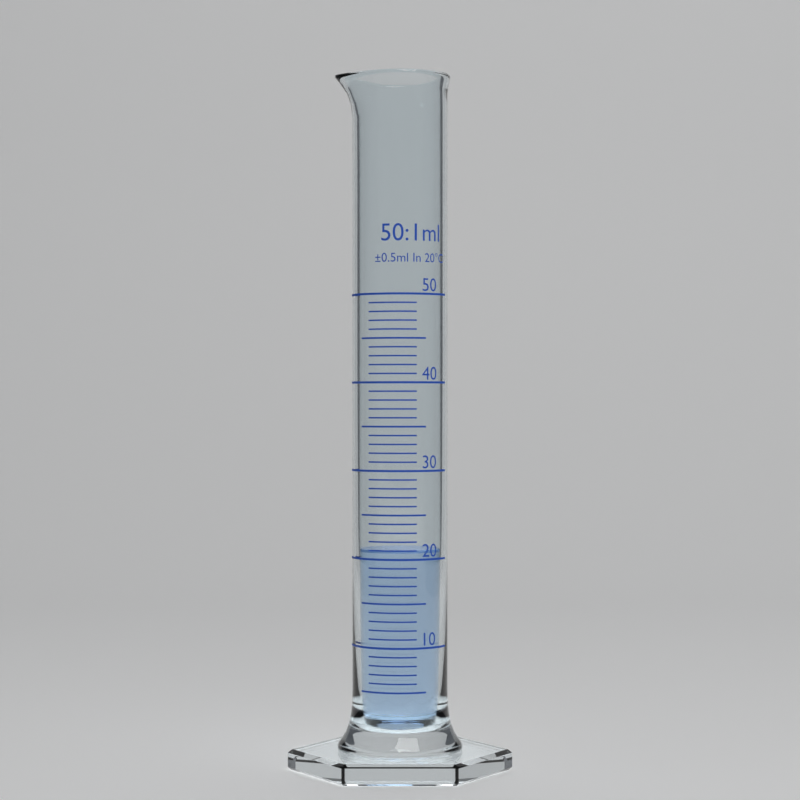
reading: 21 ml
